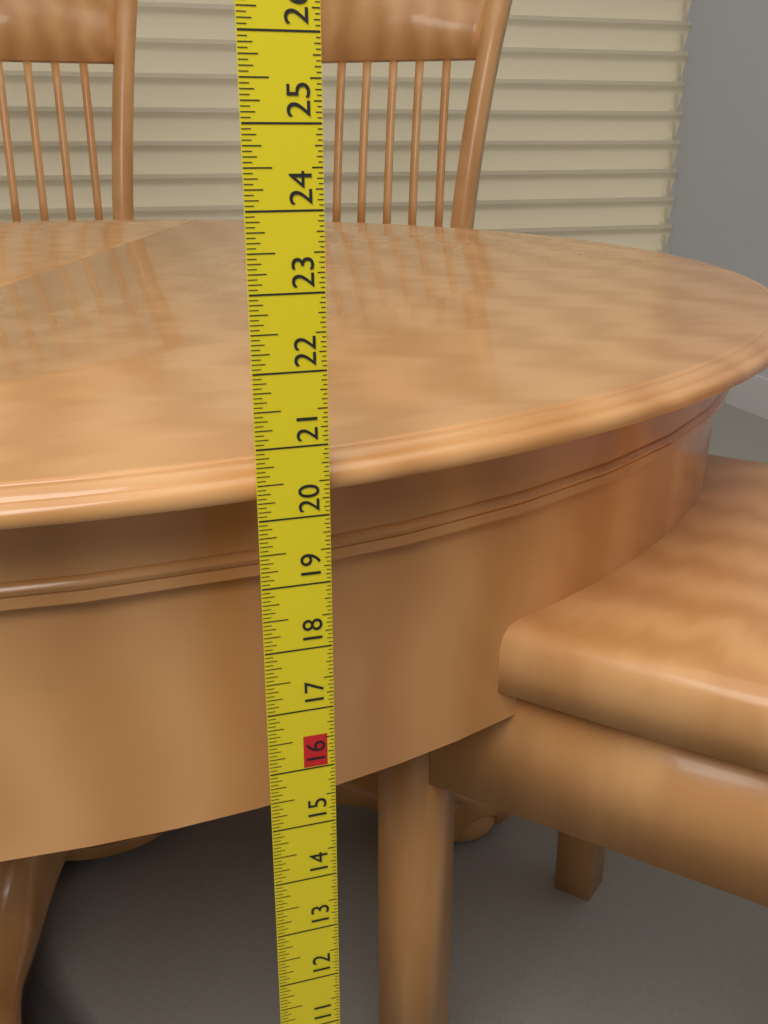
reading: 20.6875 in
